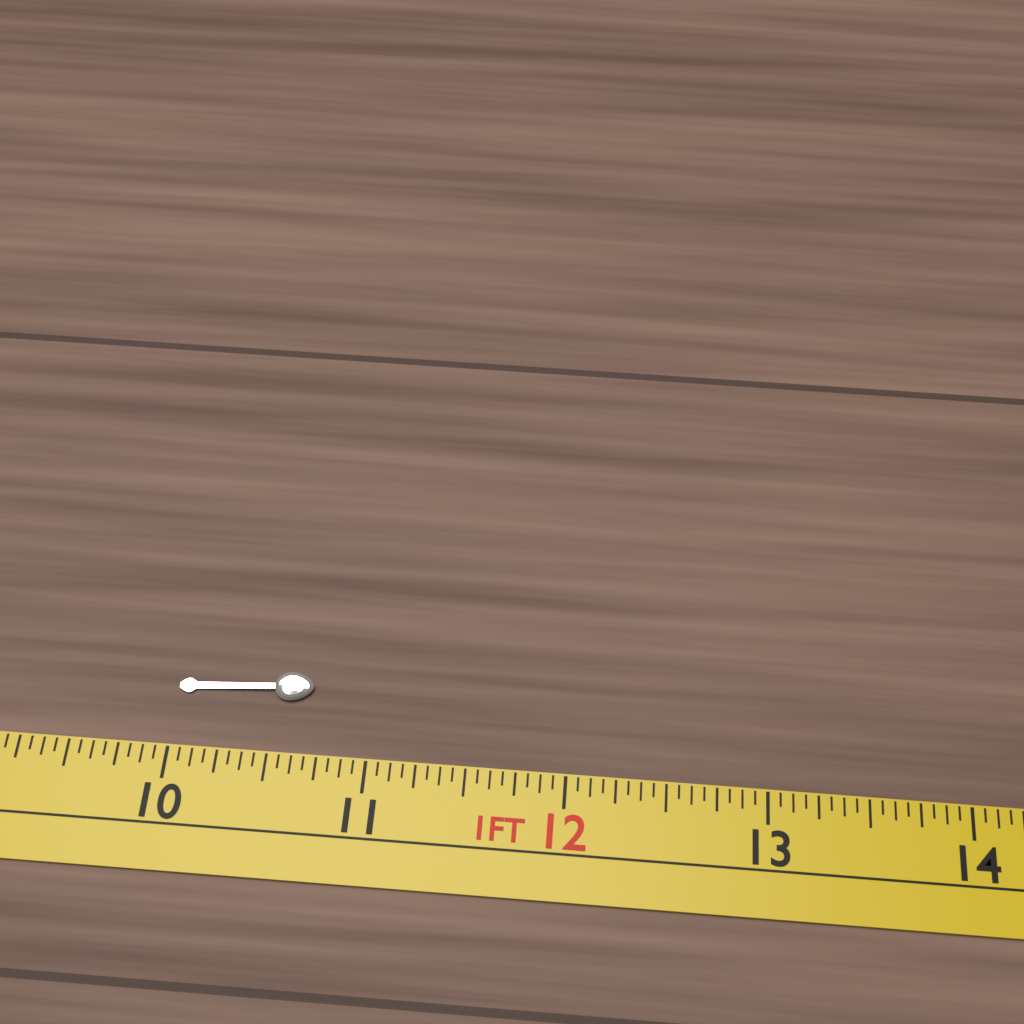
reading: 10.6875 in
